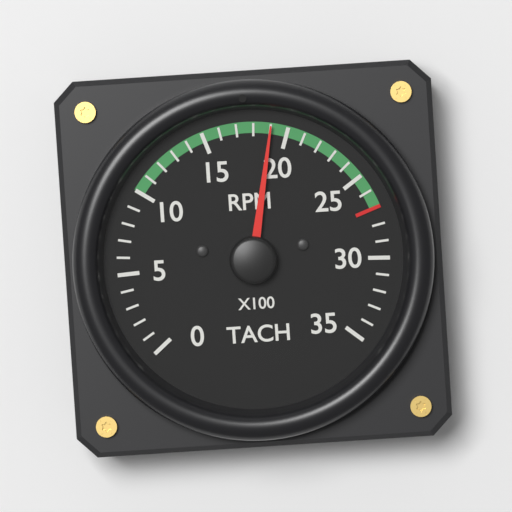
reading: 1900 RPM
